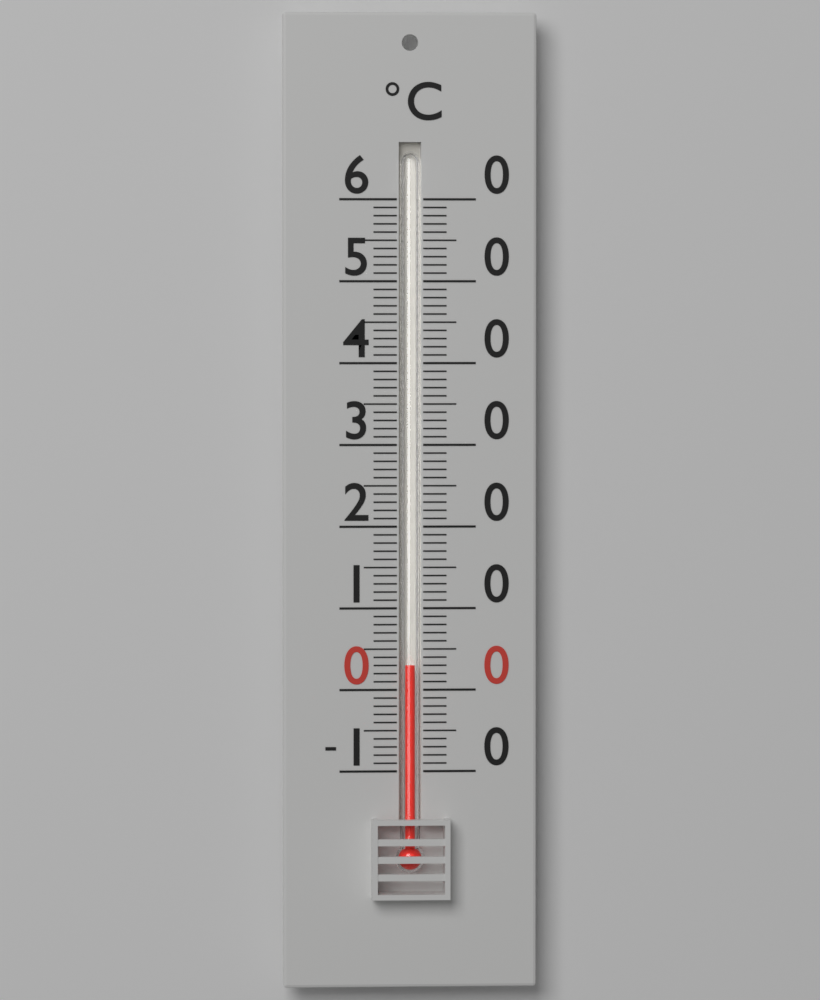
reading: 3 °C
